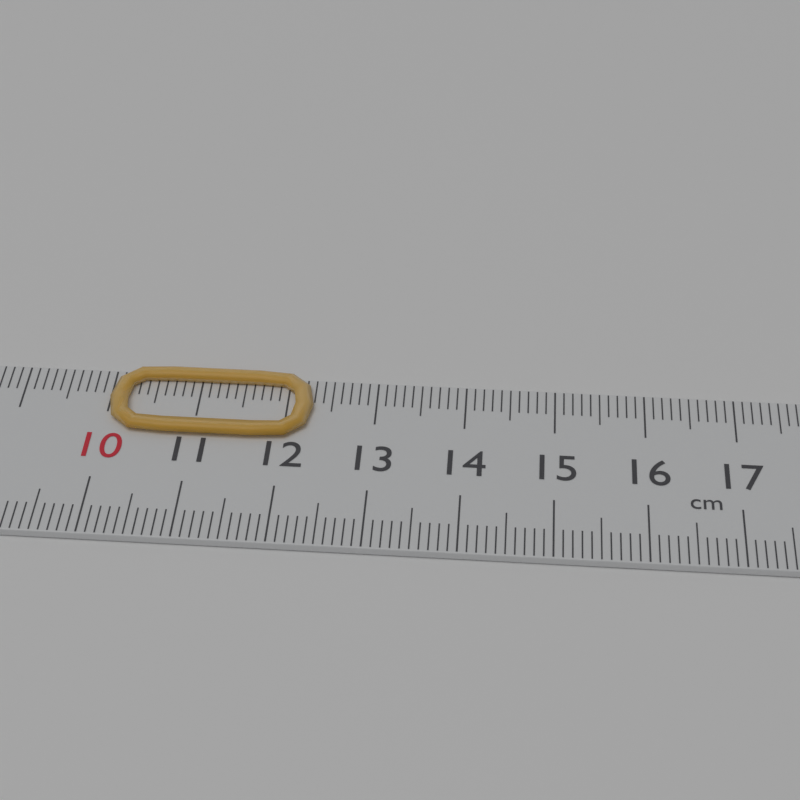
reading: 12.3 cm
